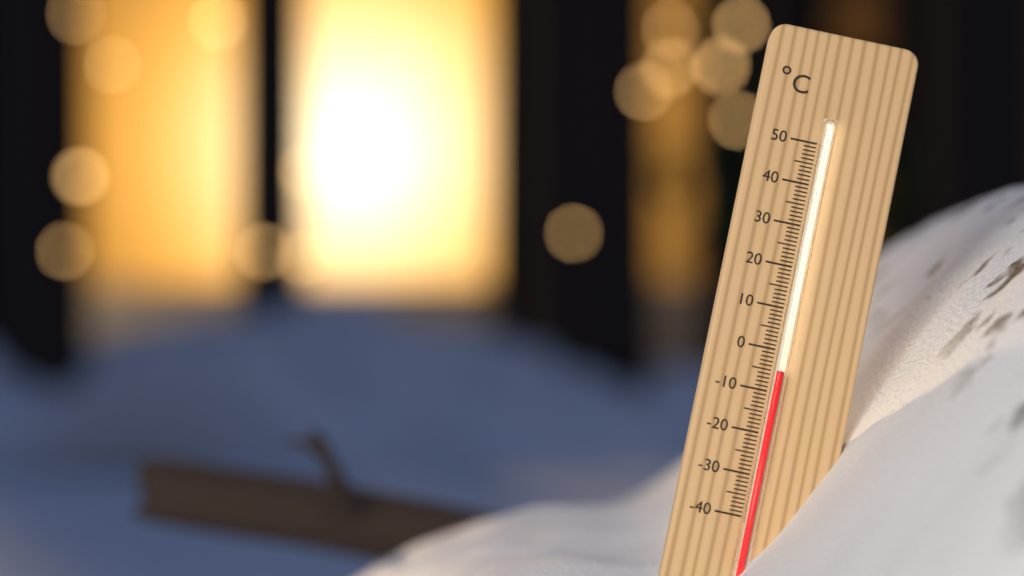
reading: -5 °C
